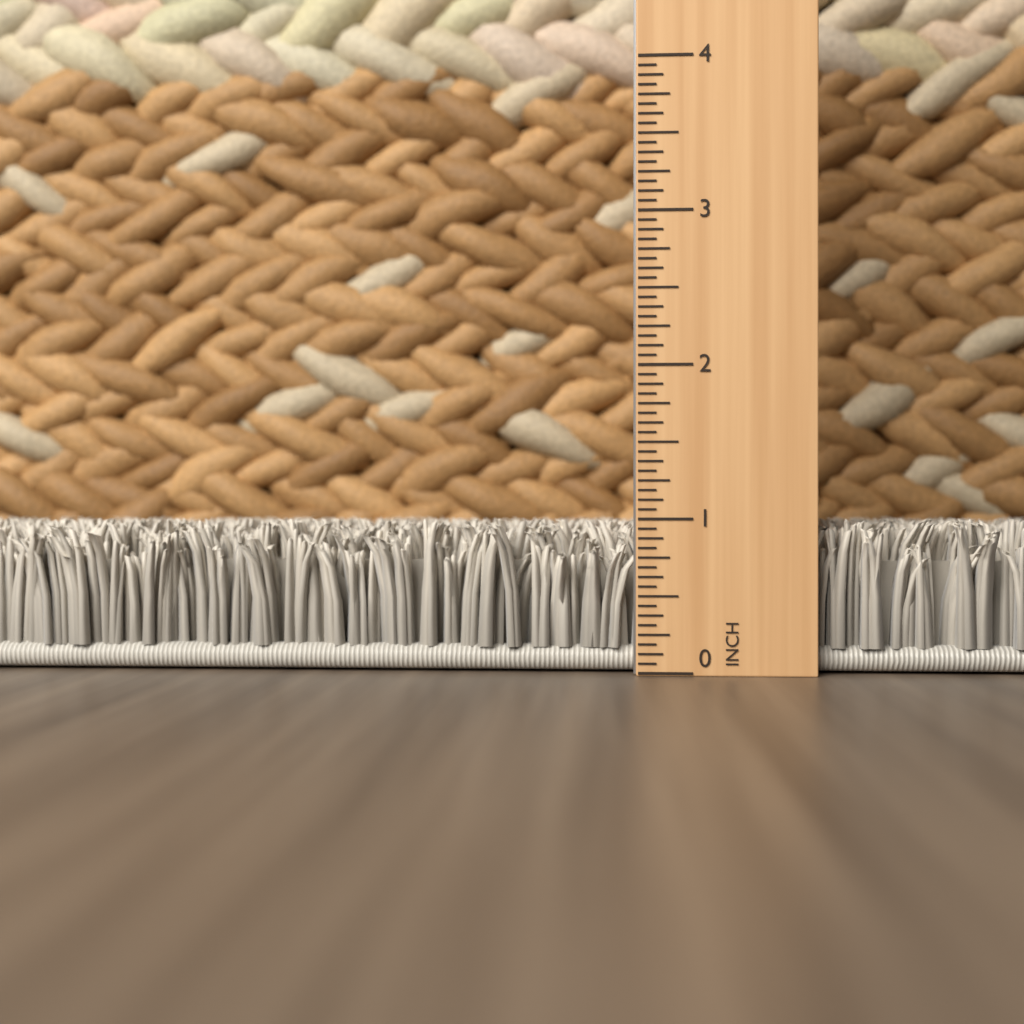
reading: 1.0000 in
